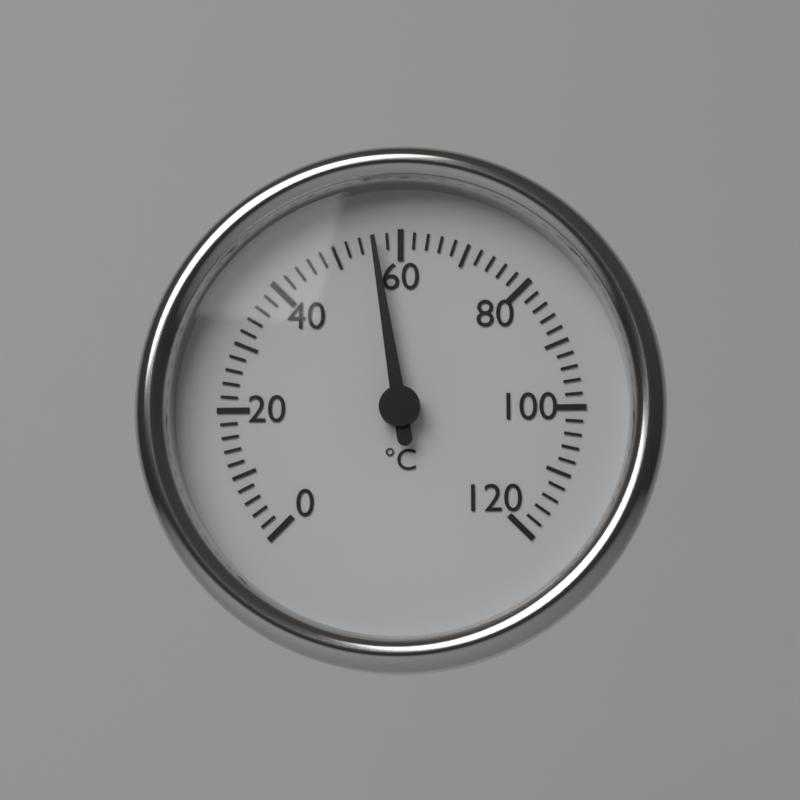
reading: 56 °C
